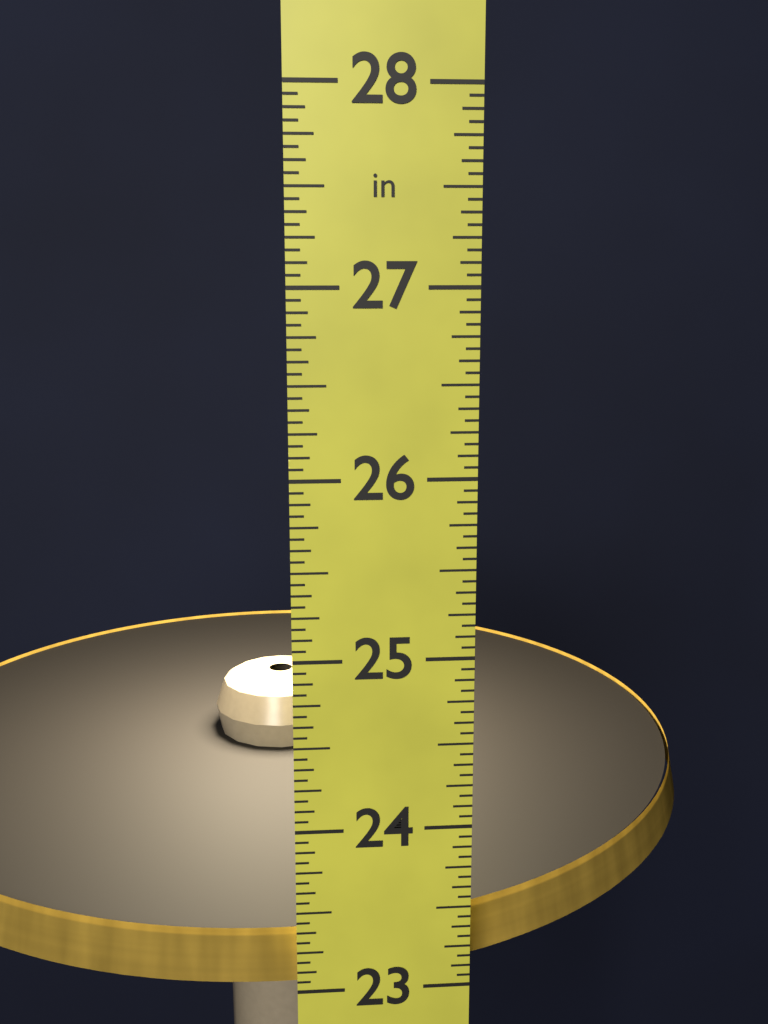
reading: 23.3125 in
